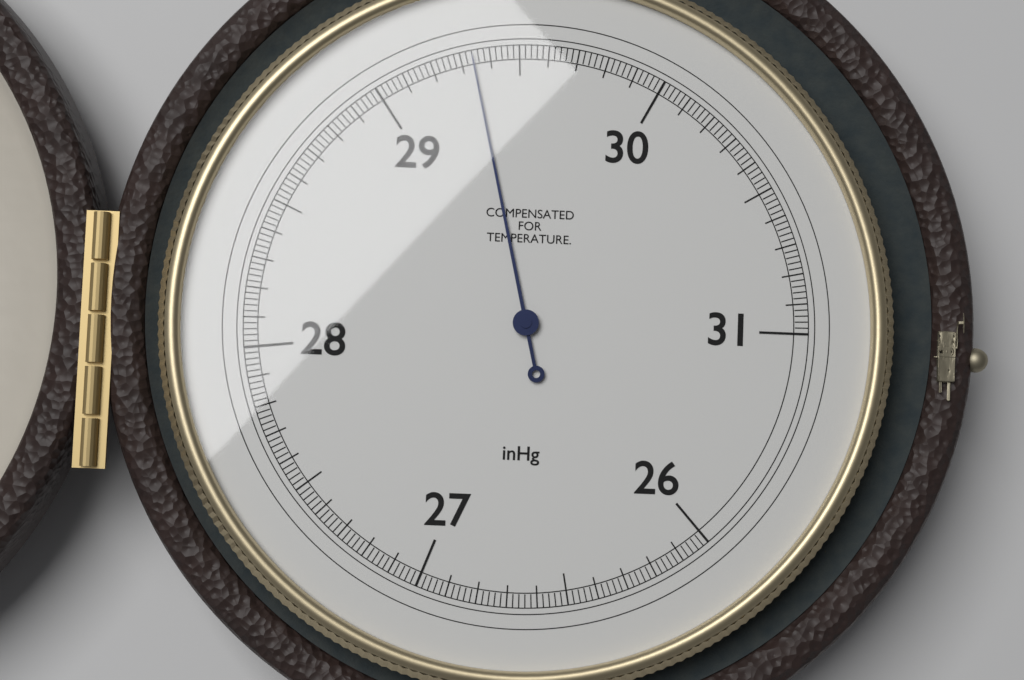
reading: 29.34 inHg
